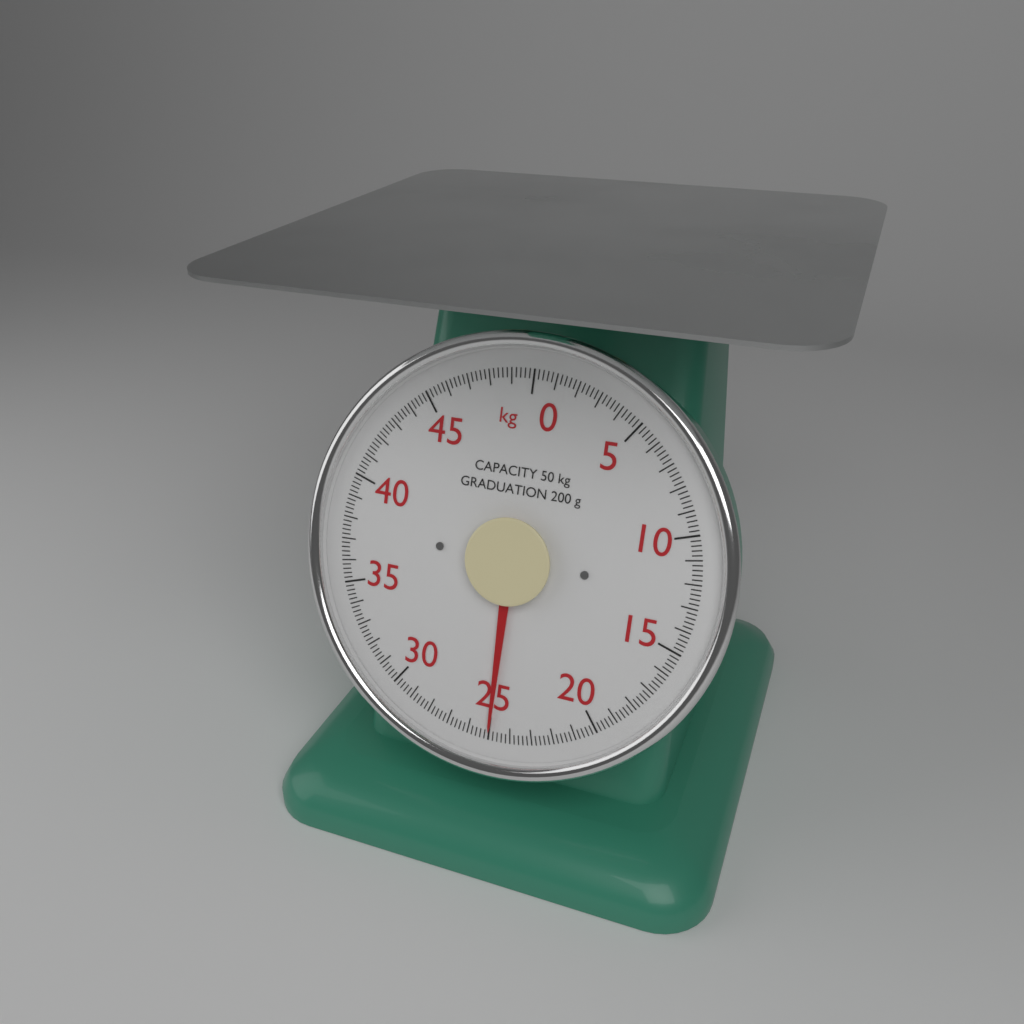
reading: 25.0 kg
